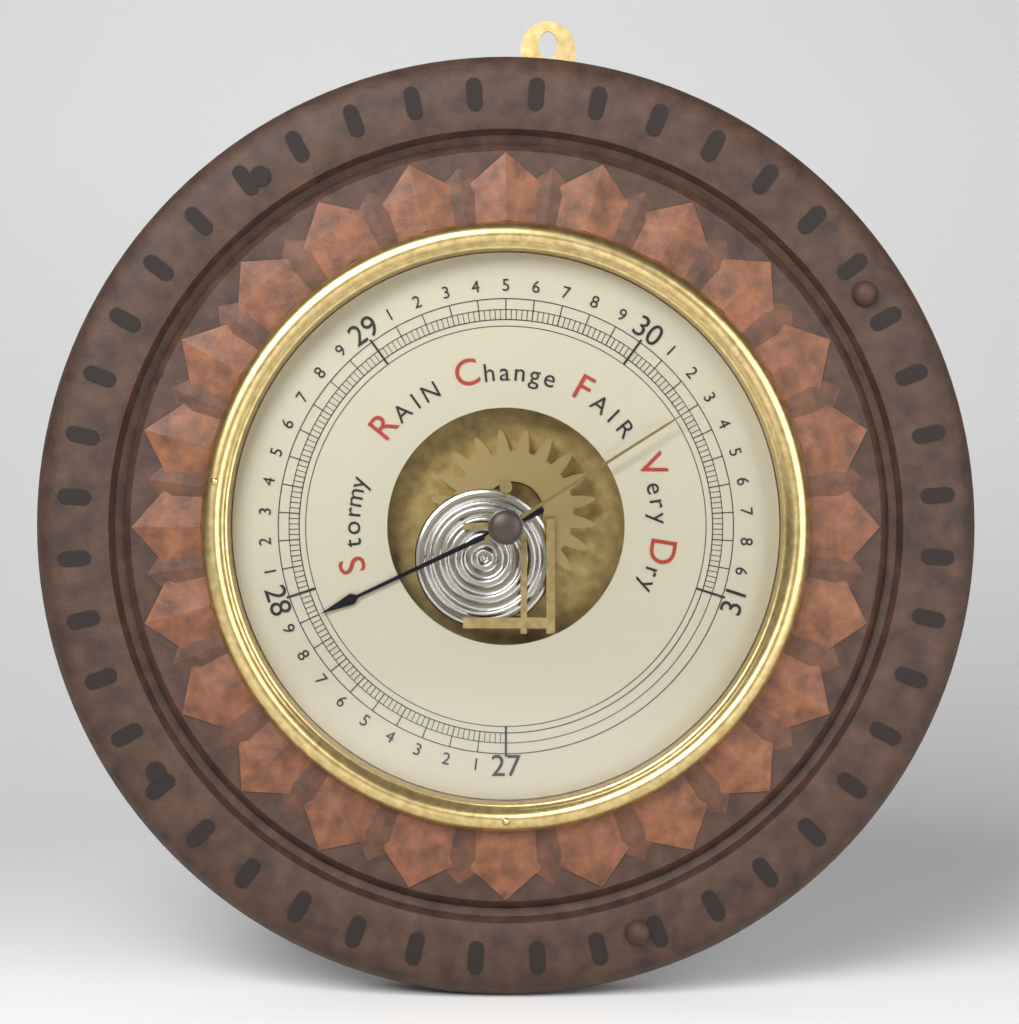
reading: 27.90 inHg
